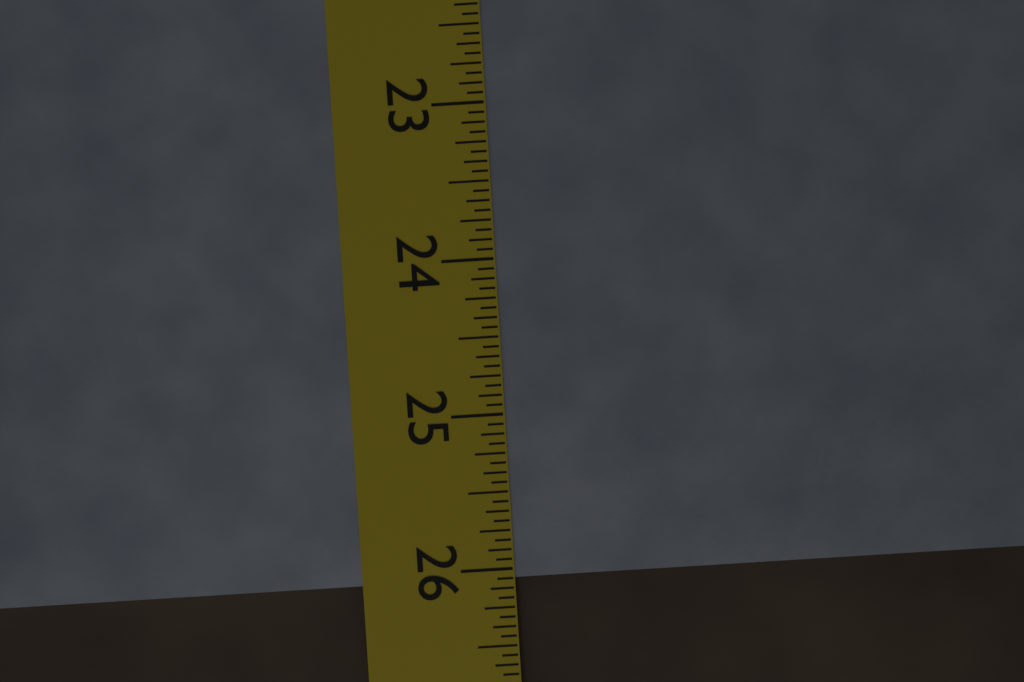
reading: 26.0625 in
